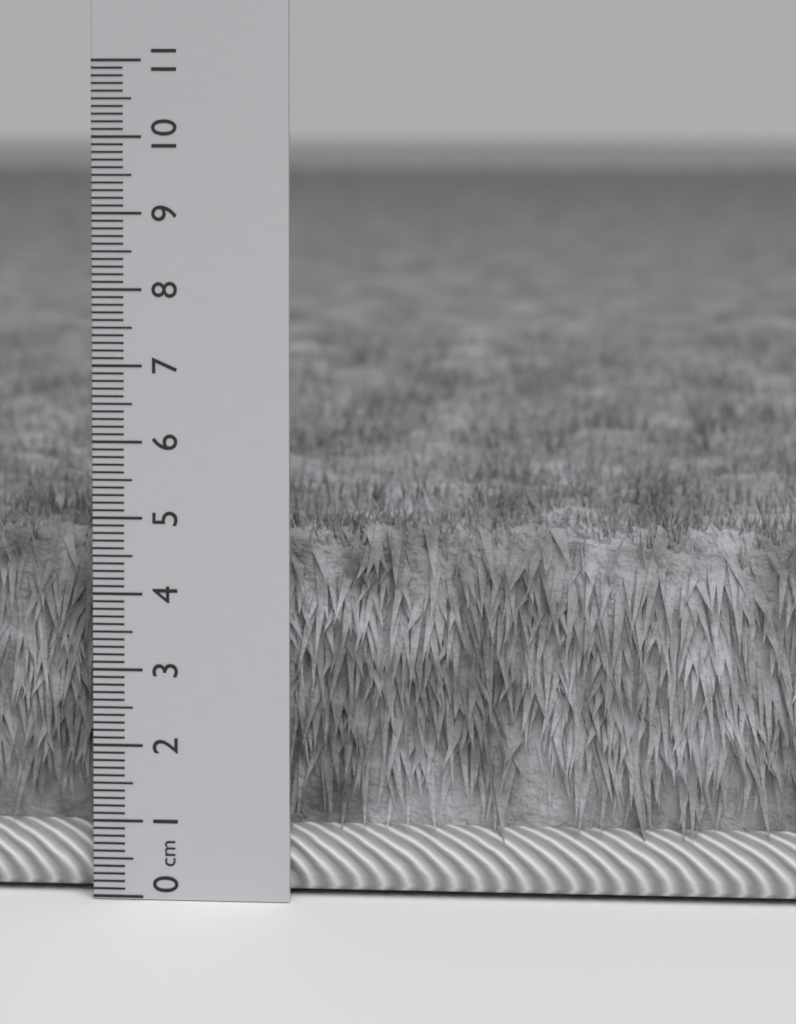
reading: 5.0 cm
